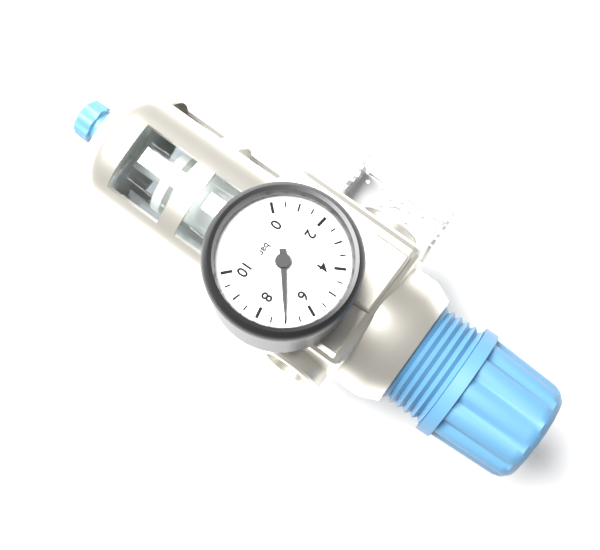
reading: 7.0 bar
